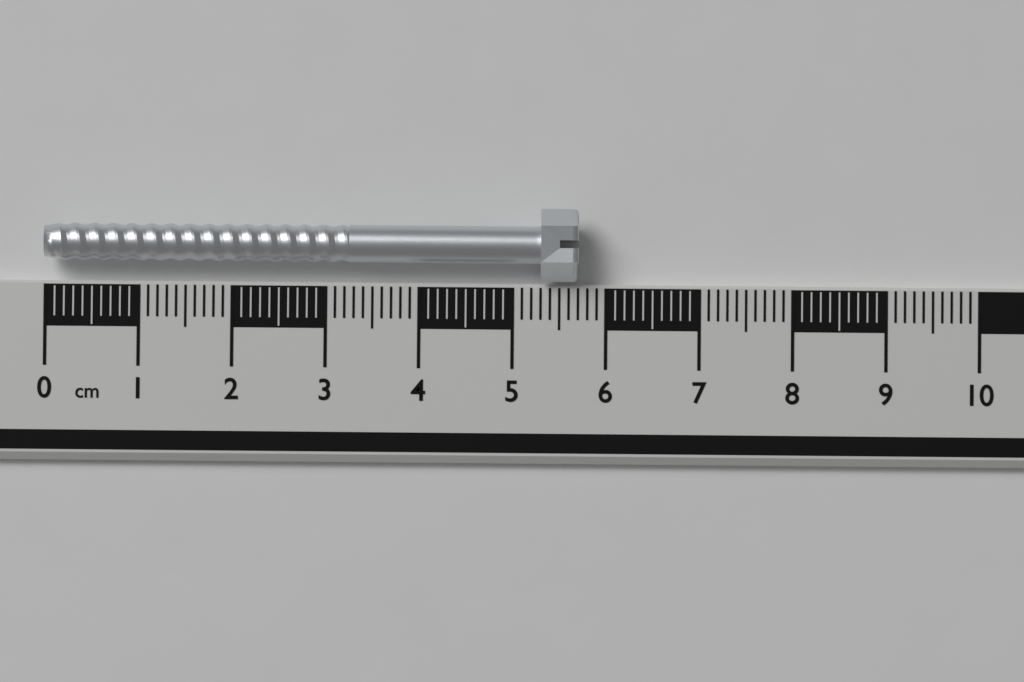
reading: 5.7 cm
